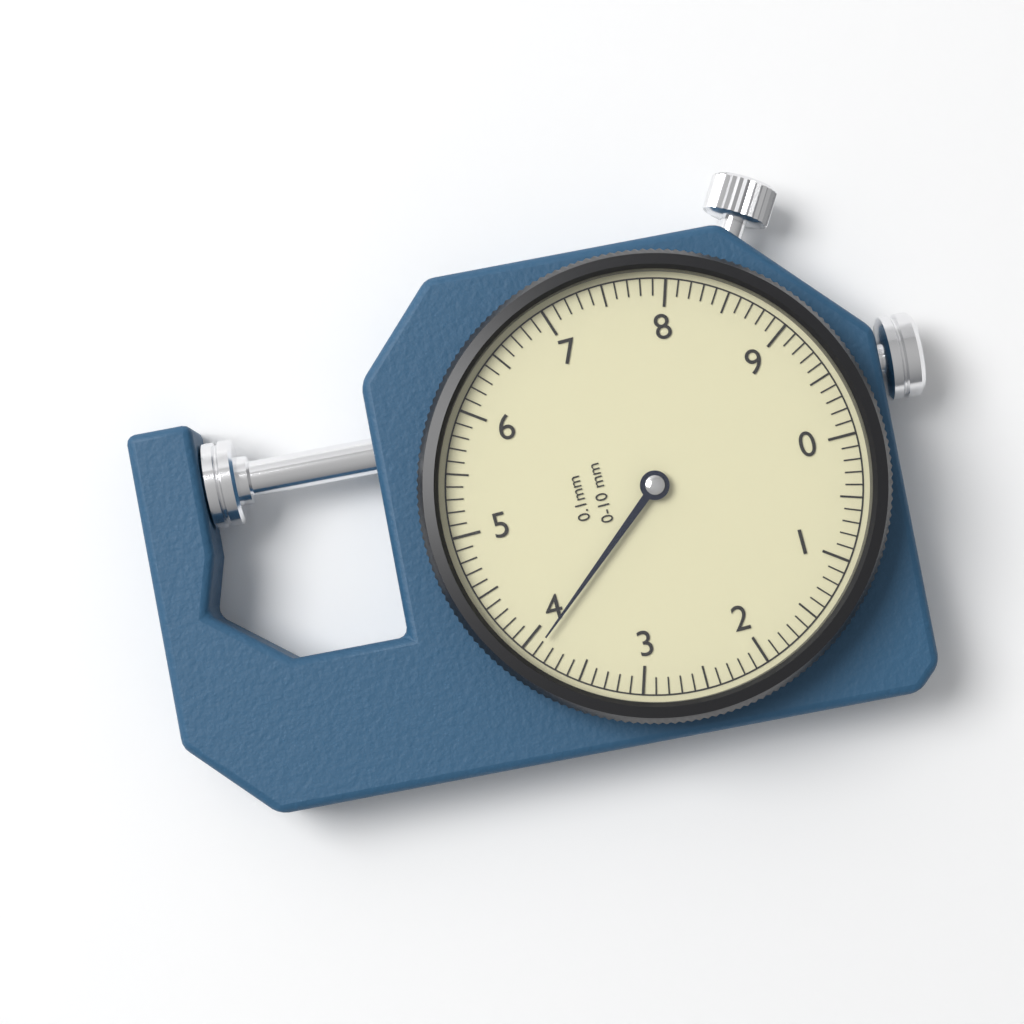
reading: 3.9 mm
